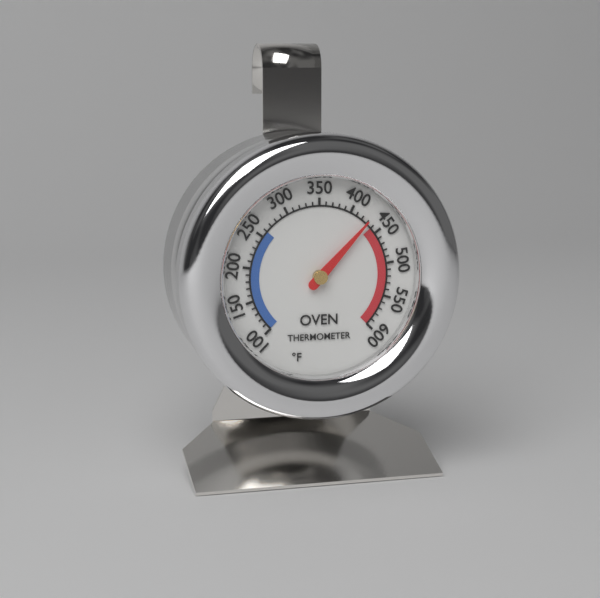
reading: 430 °F
